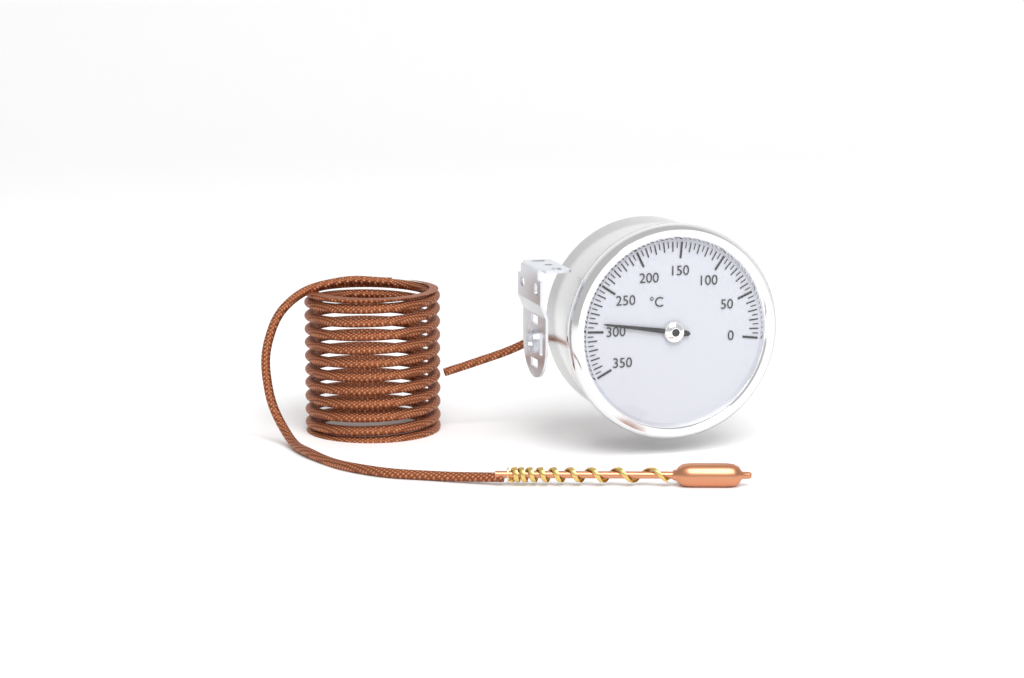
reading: 290 °C
